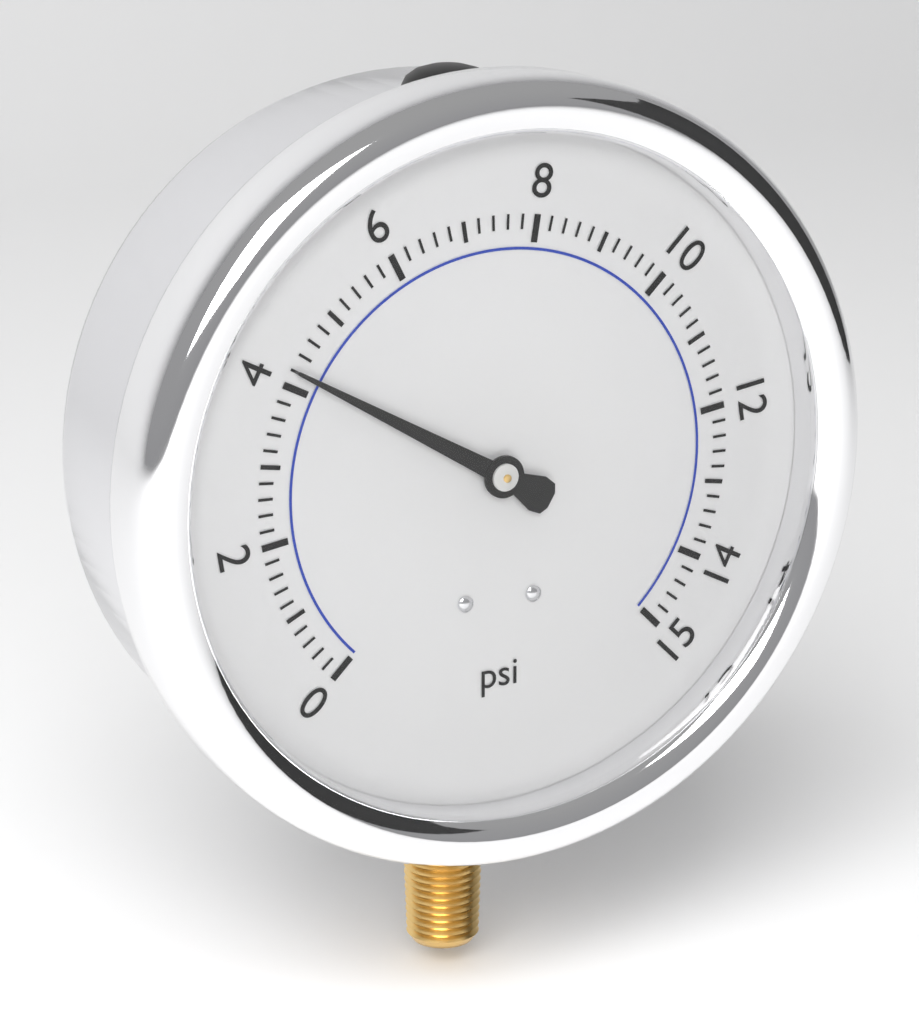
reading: 4.2 psi
